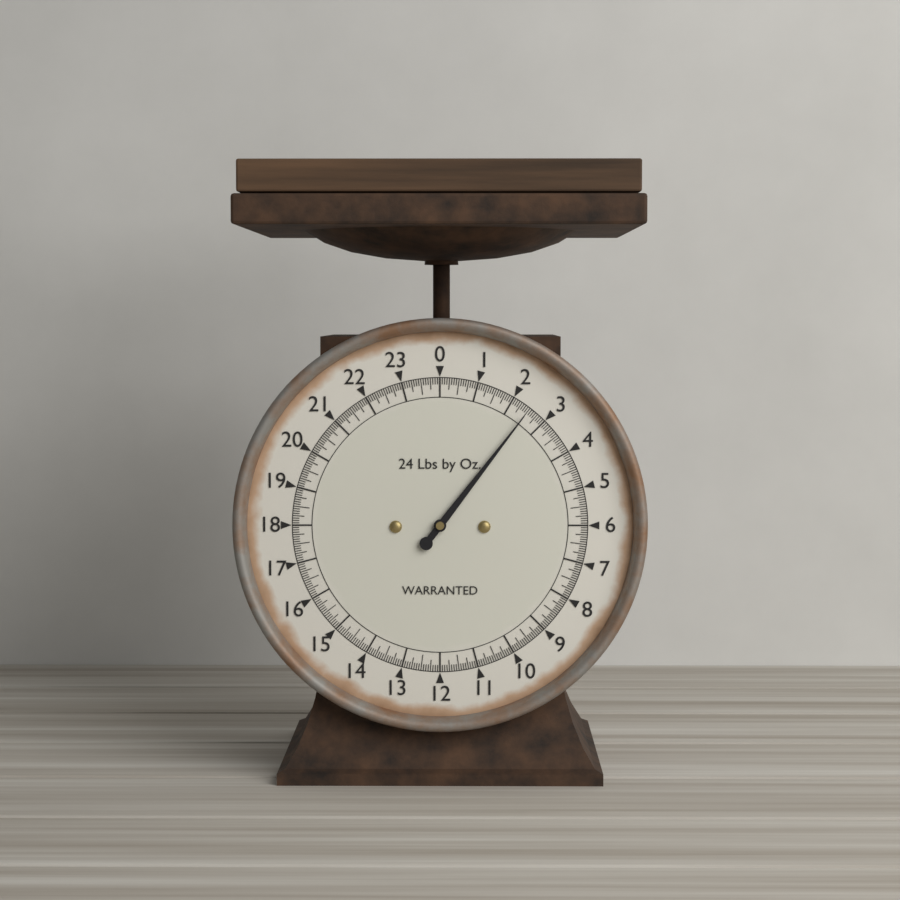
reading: 2.5000 lb
